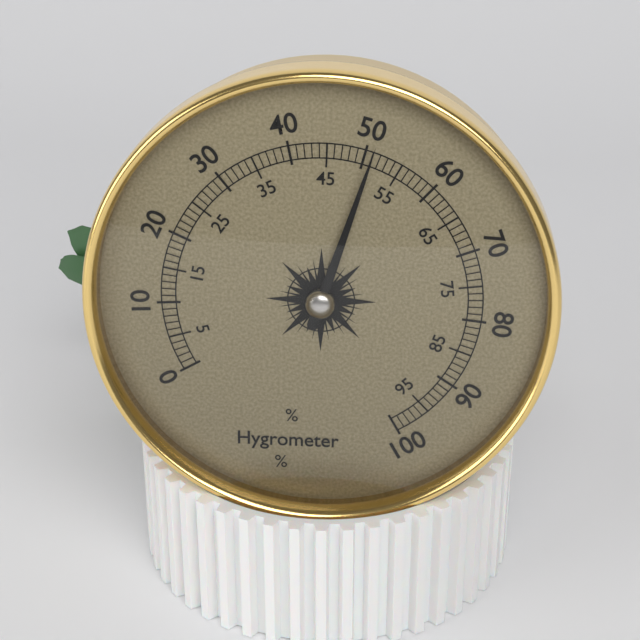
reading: 51 %
